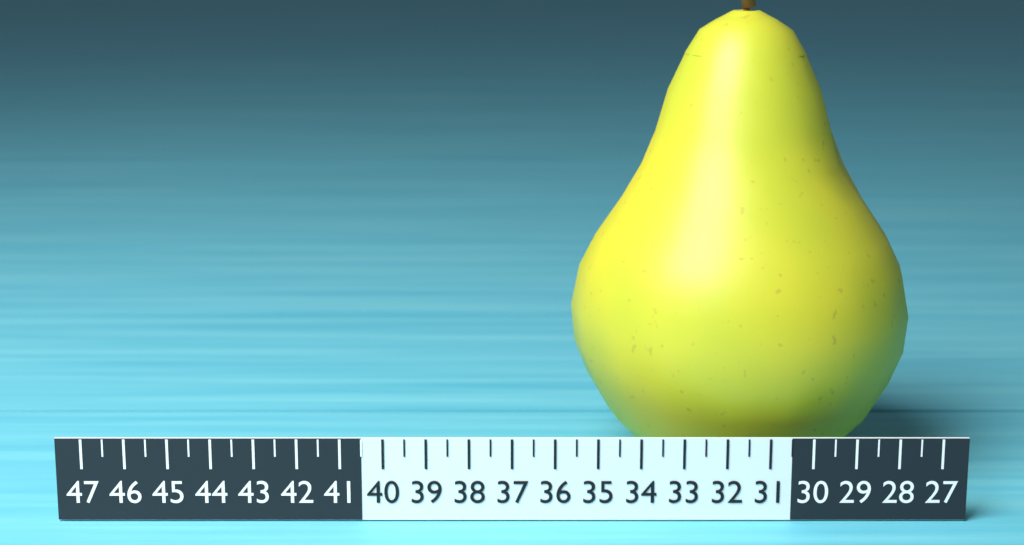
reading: 35.5 (no unit)
